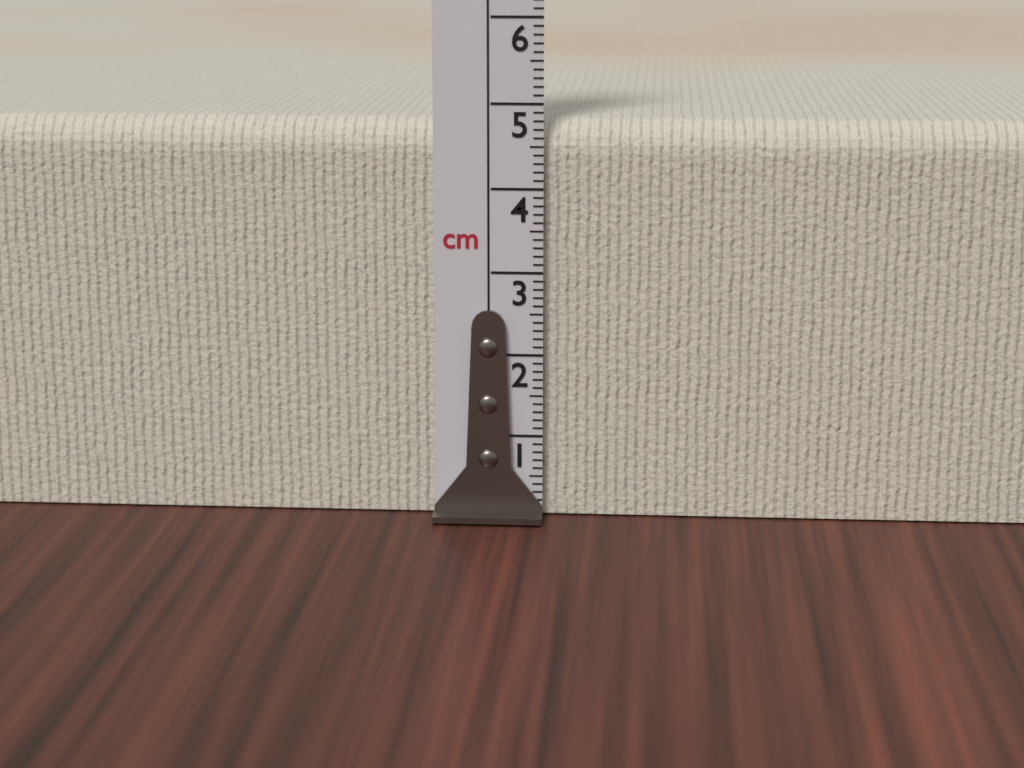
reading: 4.8 cm
